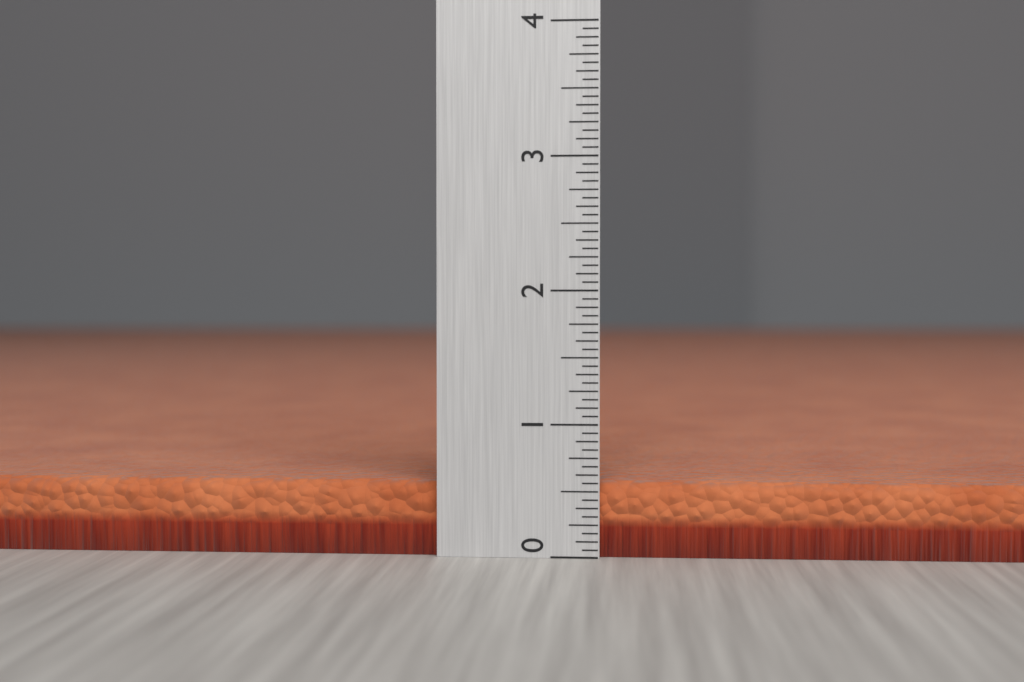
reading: 0.5625 (no unit)
